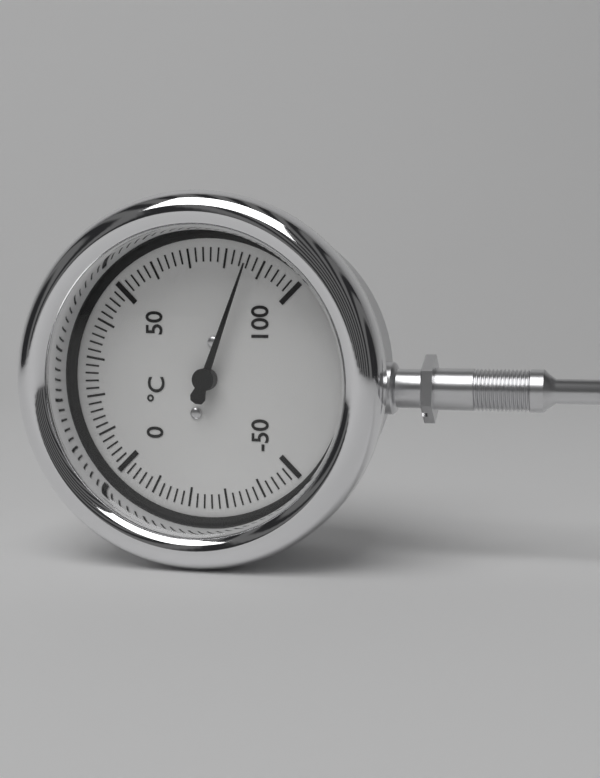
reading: 86 °C
